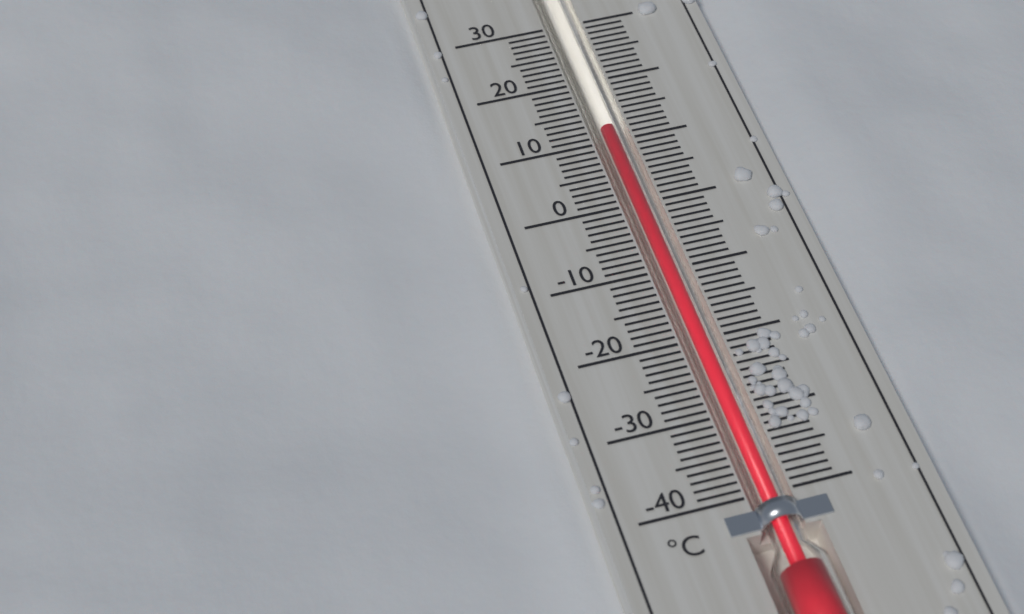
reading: 12 °C
